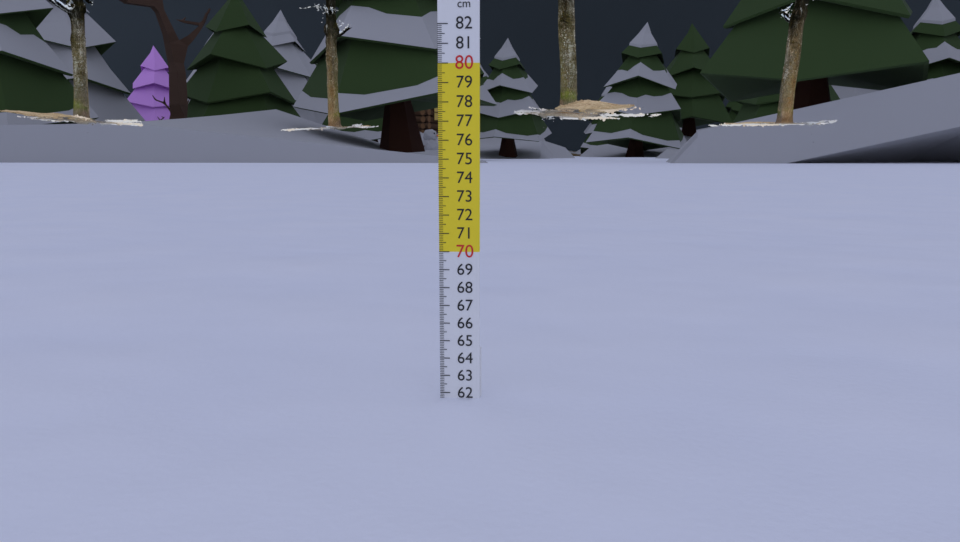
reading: 61.7 cm
